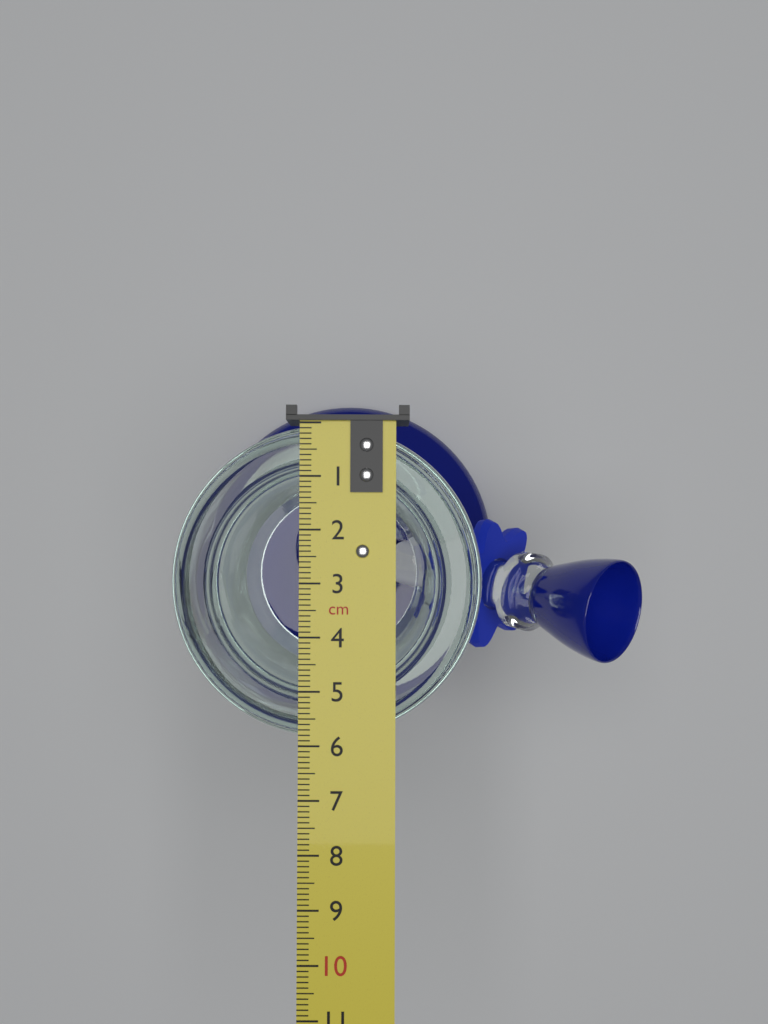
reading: 5.9 cm
